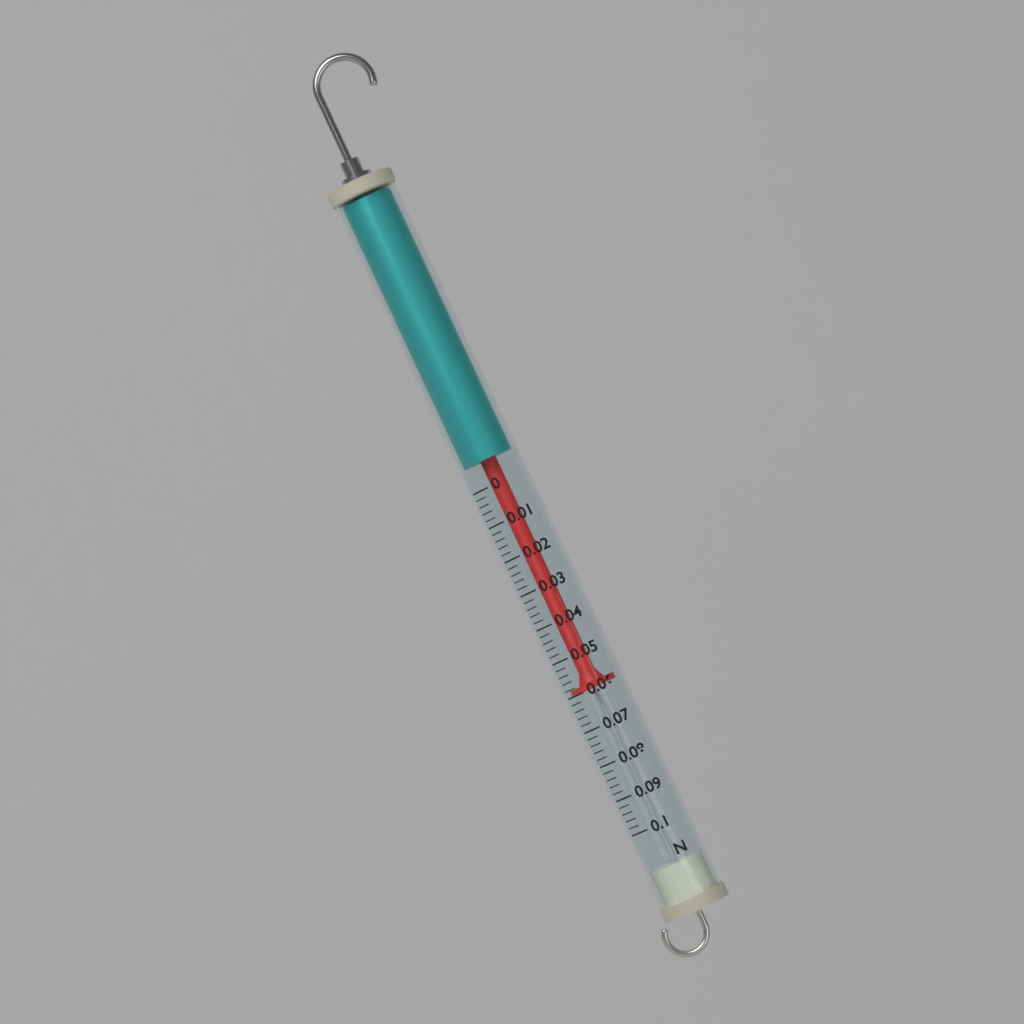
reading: 0.060 N
